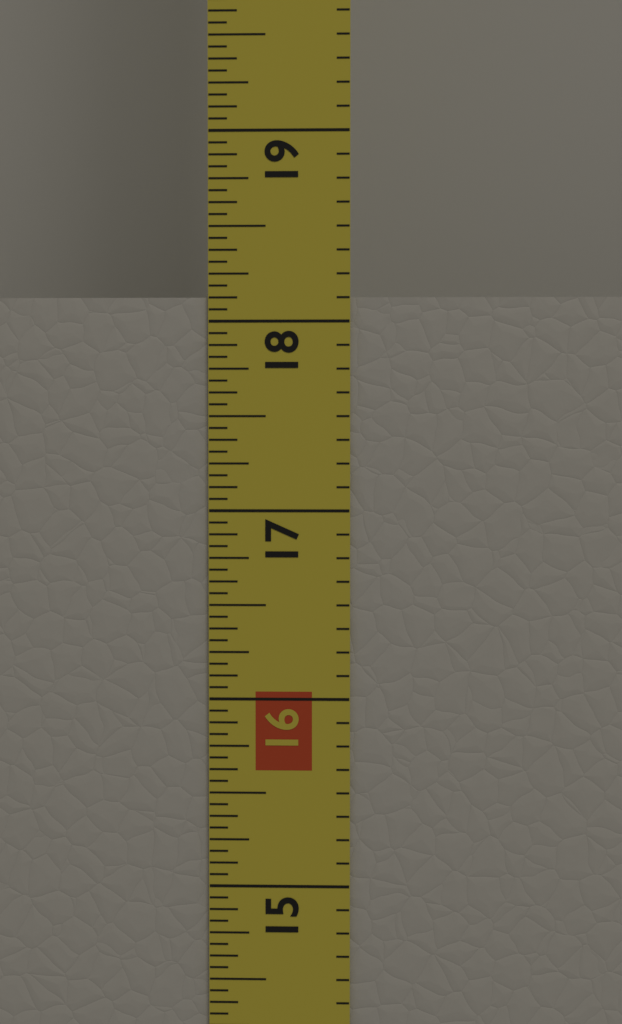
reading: 18.1250 in
